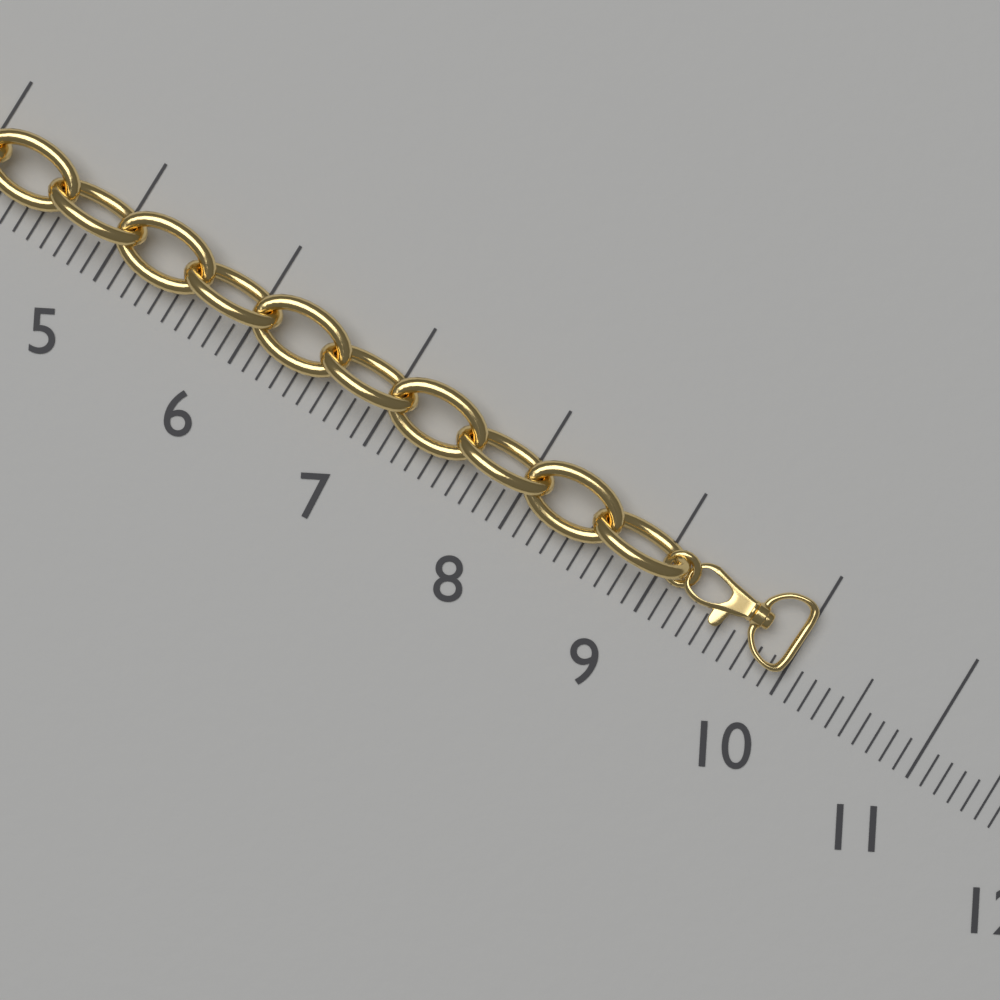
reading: 10.0 (no unit)
